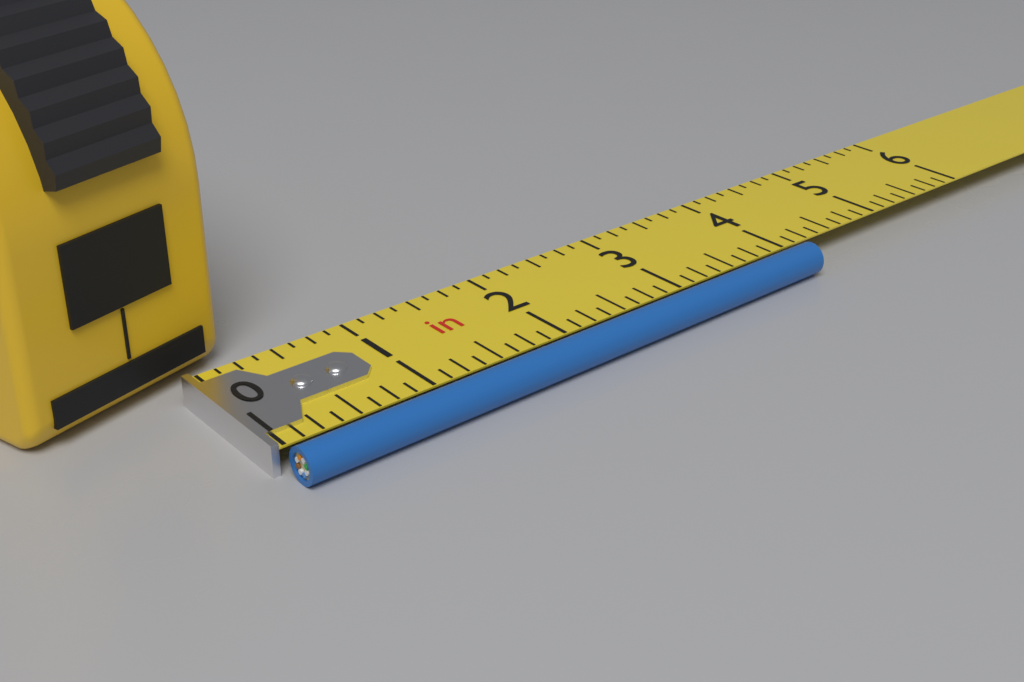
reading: 4.125 in
